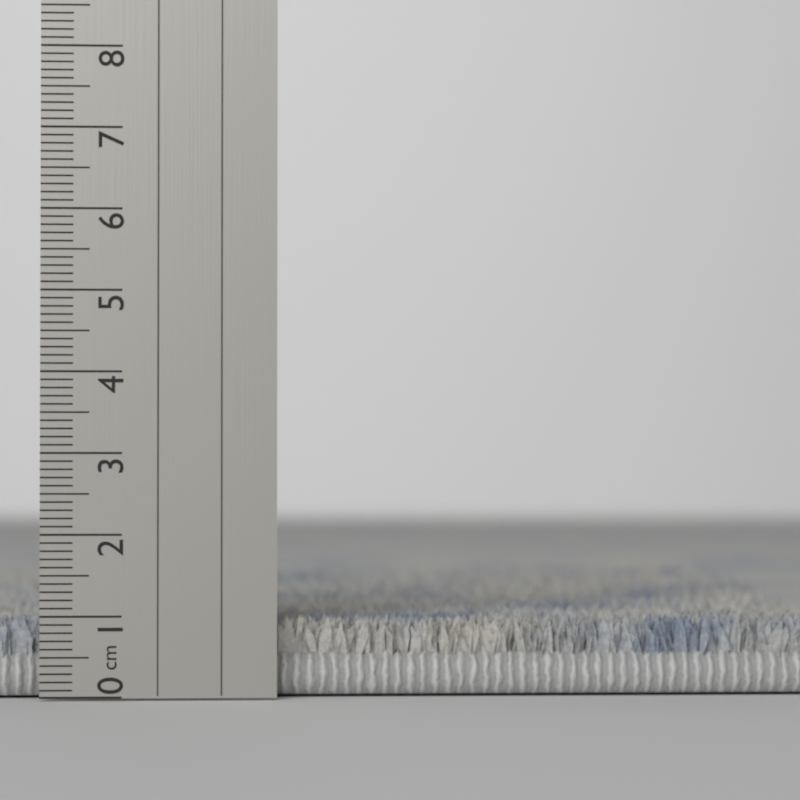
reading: 1.0 cm
